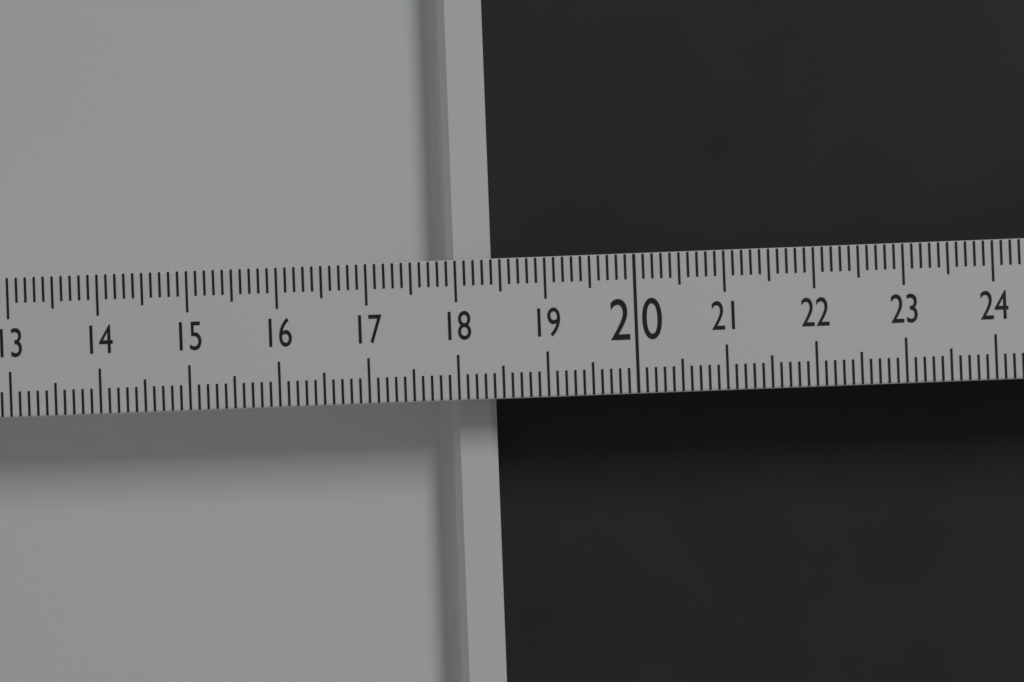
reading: 18.4 (no unit)
